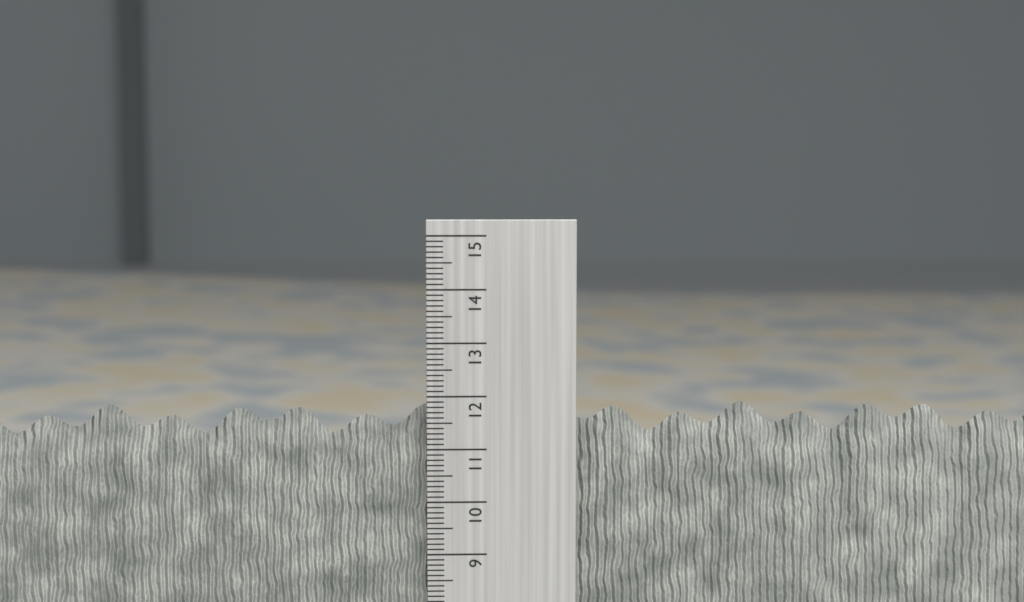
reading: 11.8 cm
